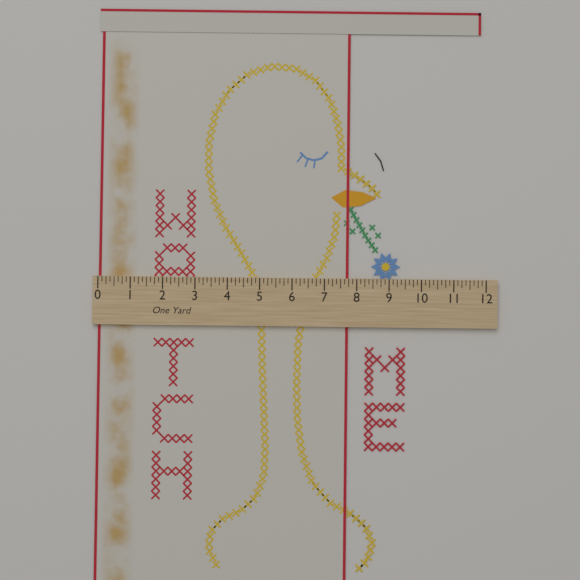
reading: 7.750 in
